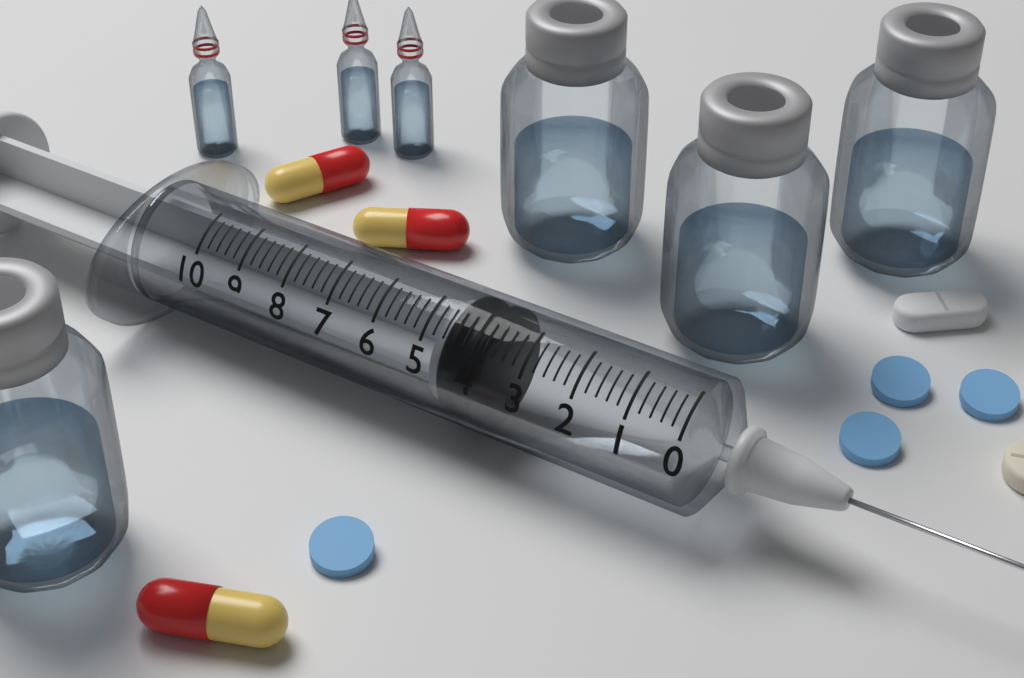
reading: 3.8 (no unit)
